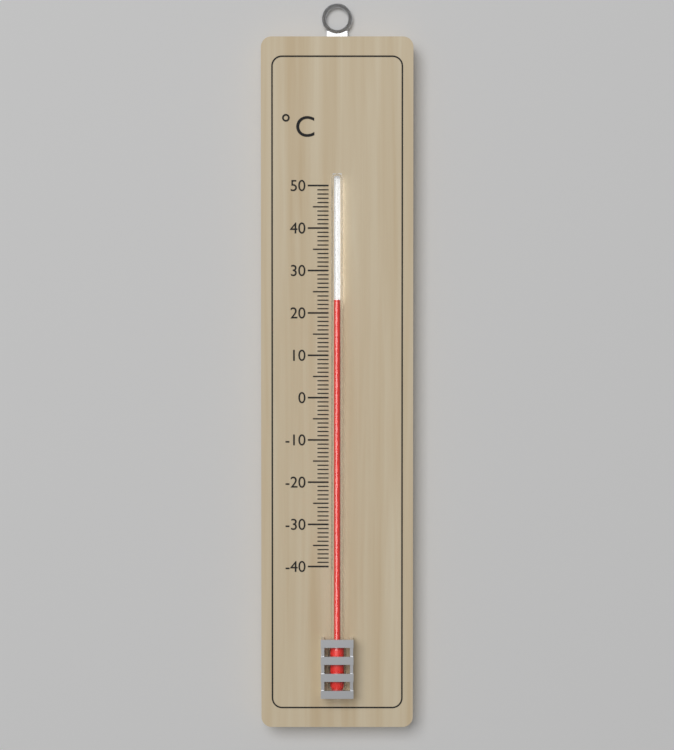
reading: 23 °C
